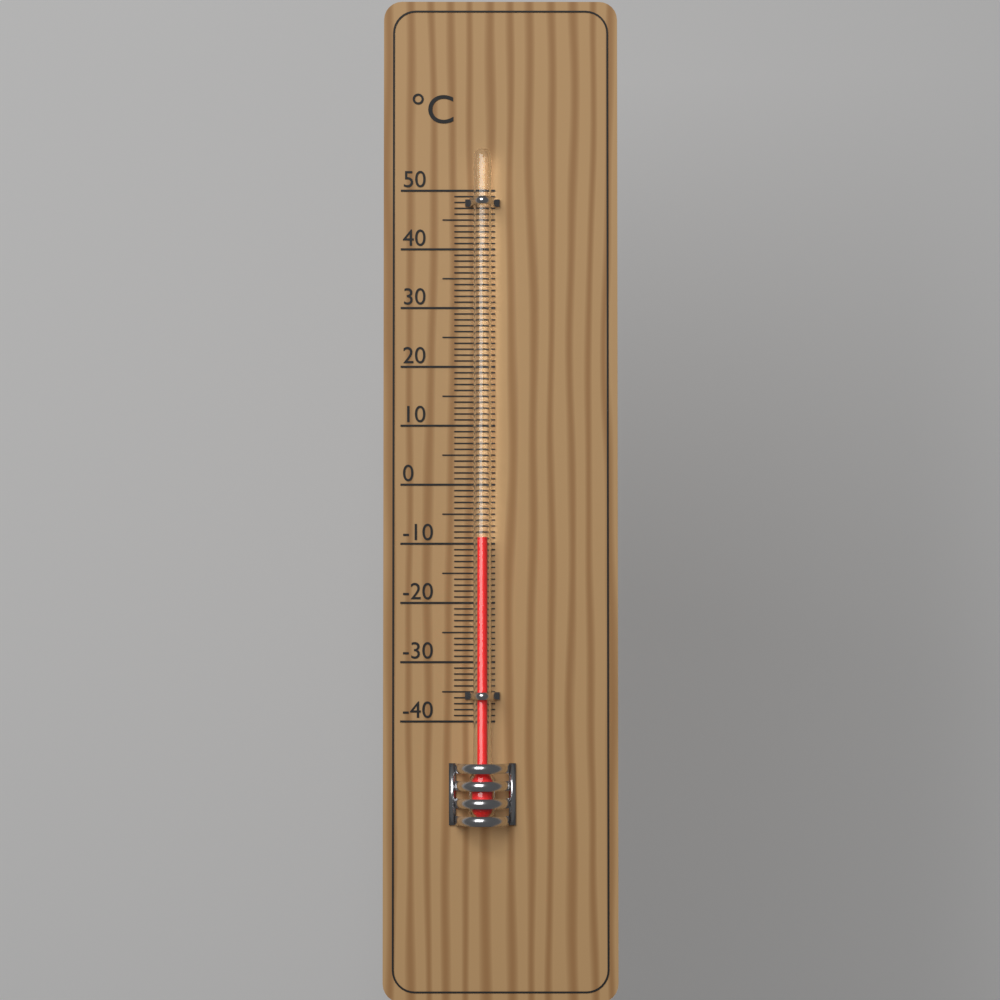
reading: -9 °C
